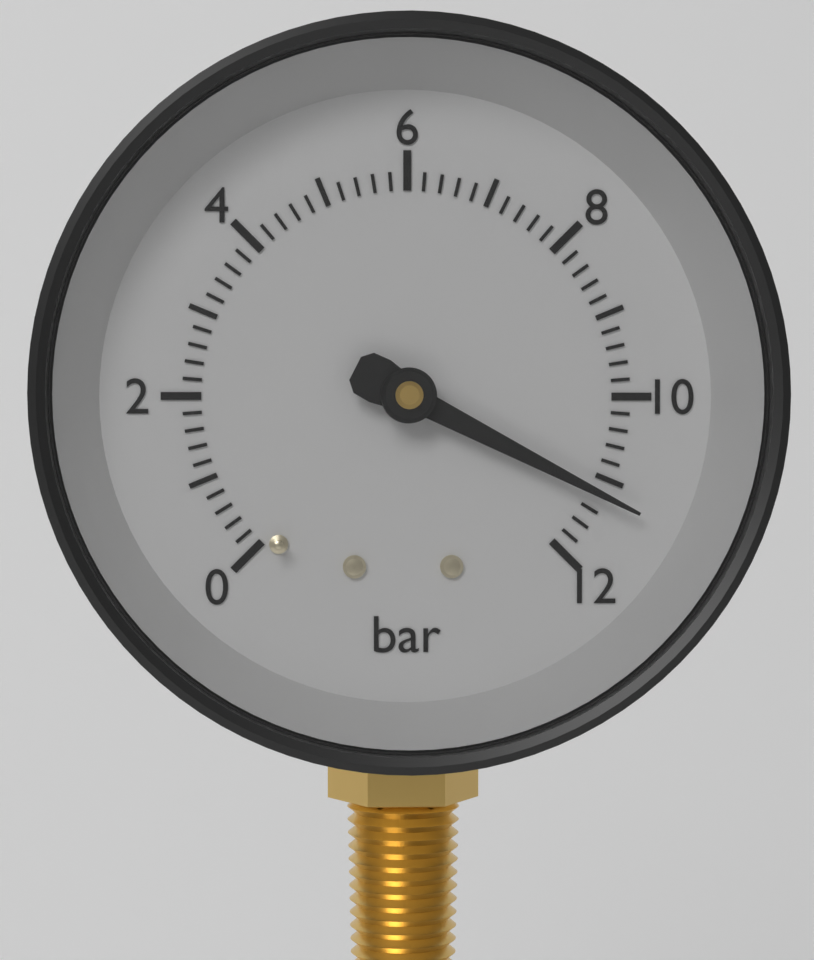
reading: 11.2 bar
